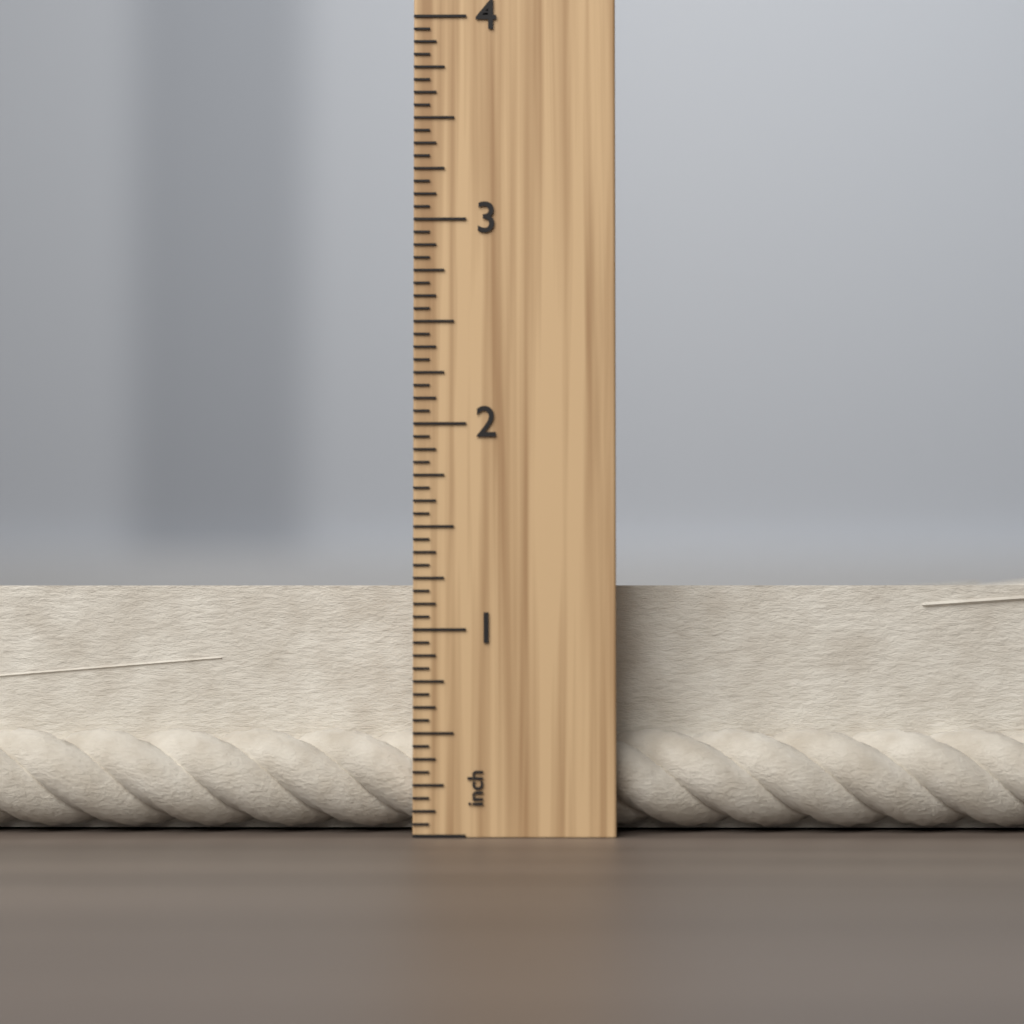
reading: 1.3125 inch
